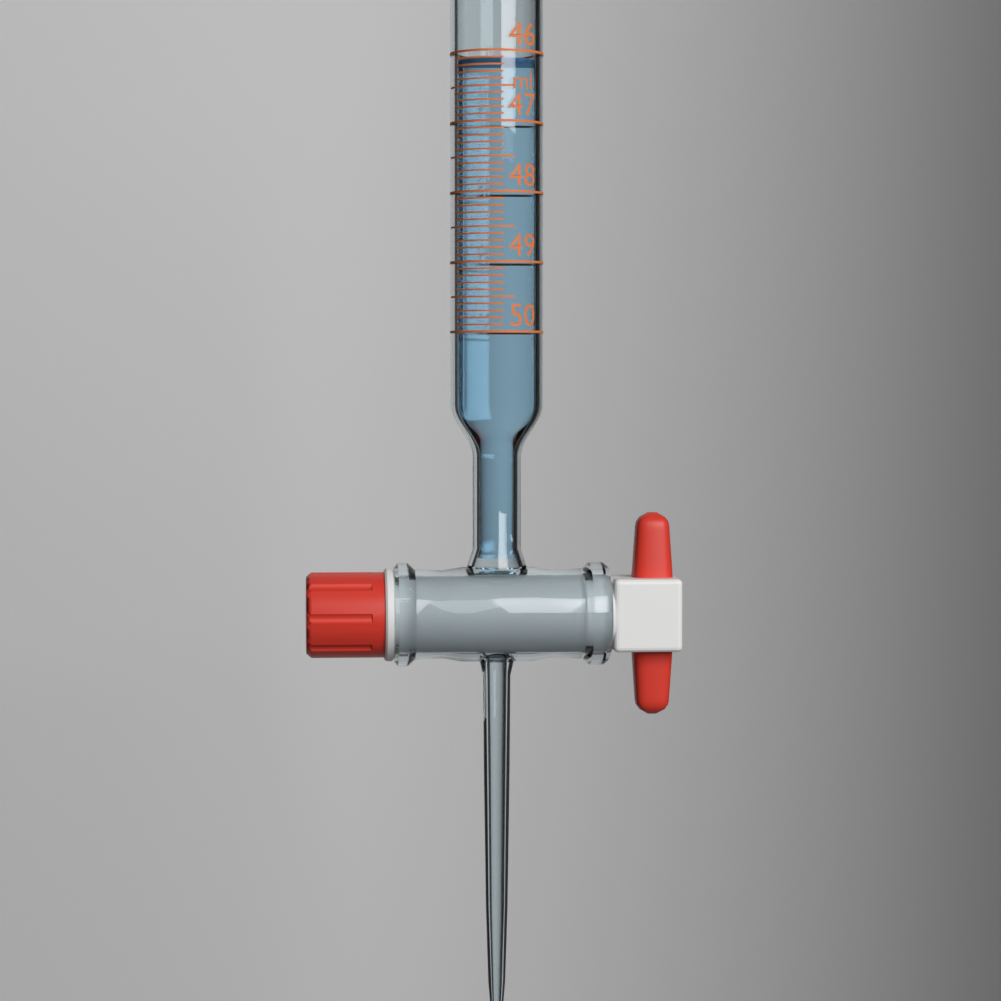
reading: 46.1 ml
